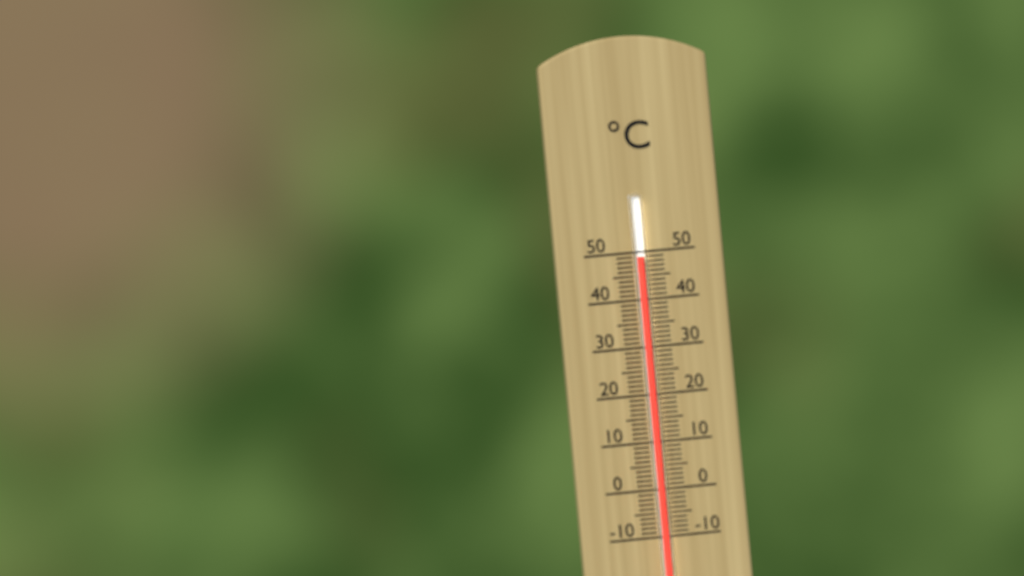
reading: 49 °C
